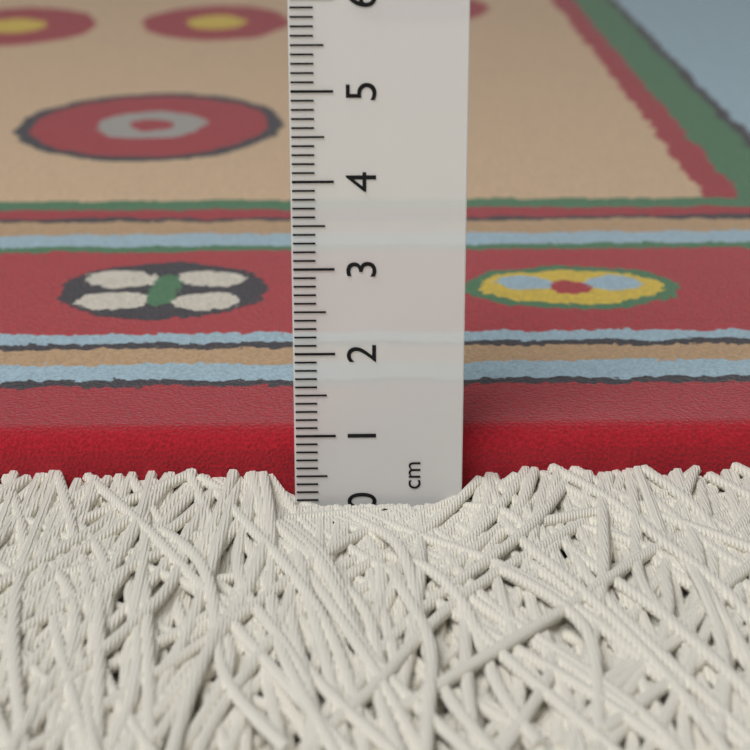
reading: 0.9 cm
